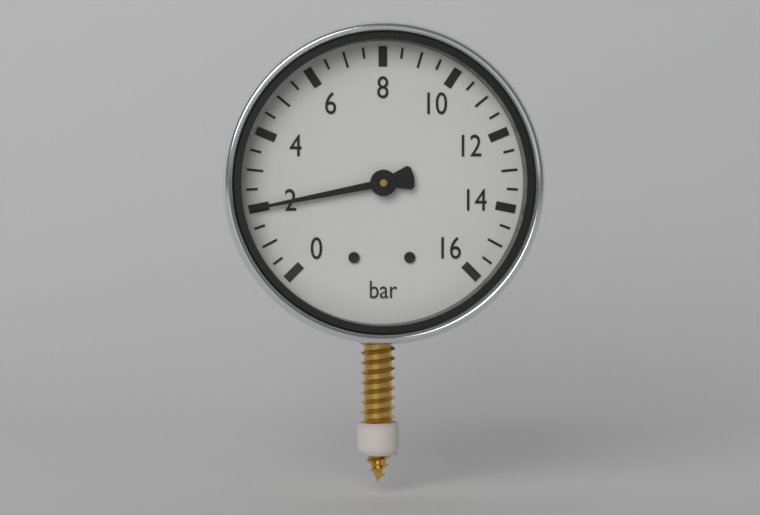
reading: 2.0 bar
